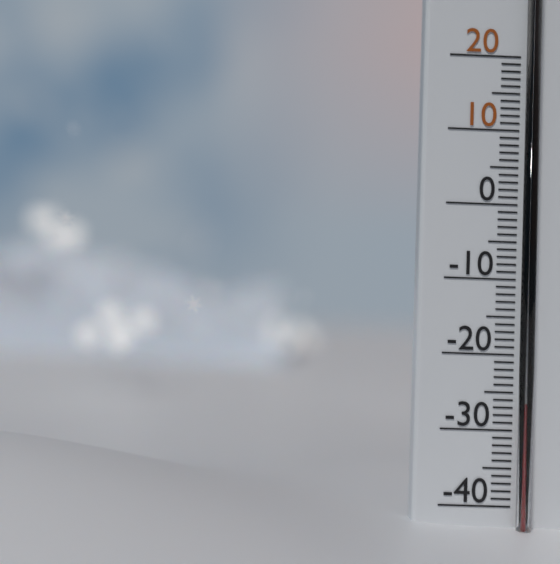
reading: -27 °C
